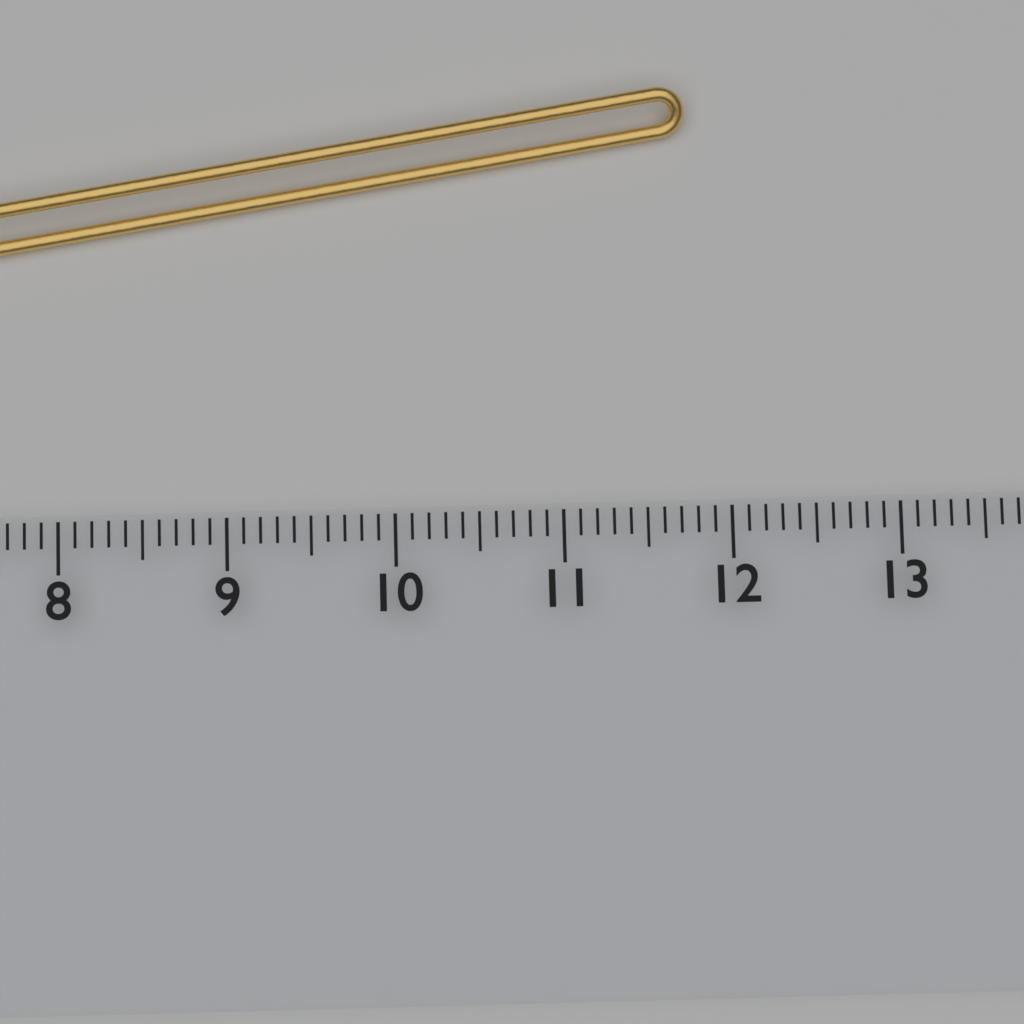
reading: 11.8 cm
